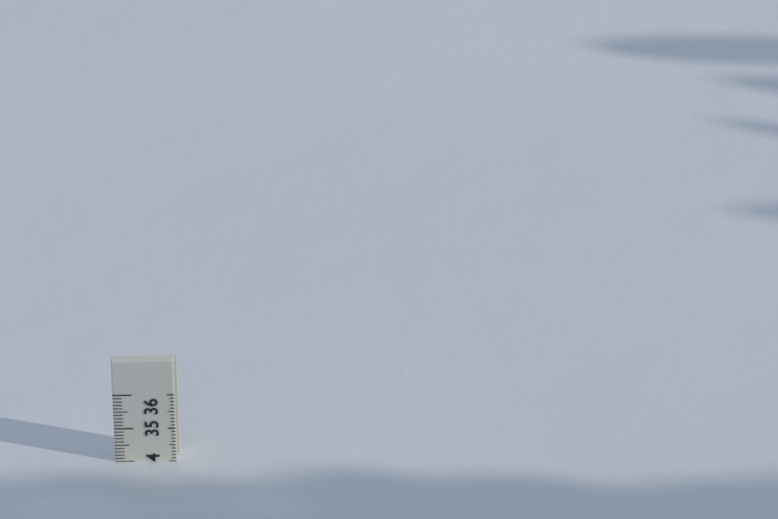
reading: 34.0 (no unit)
